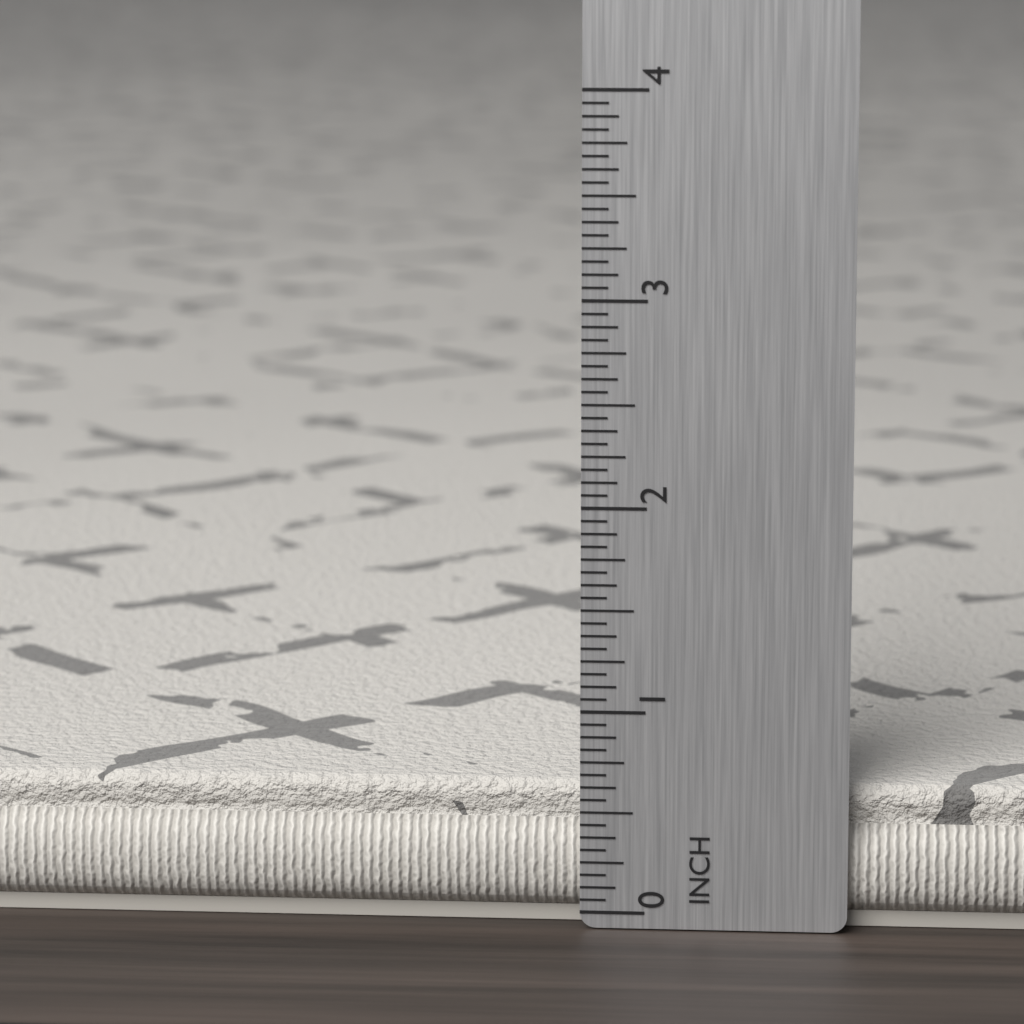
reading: 0.6250 in
